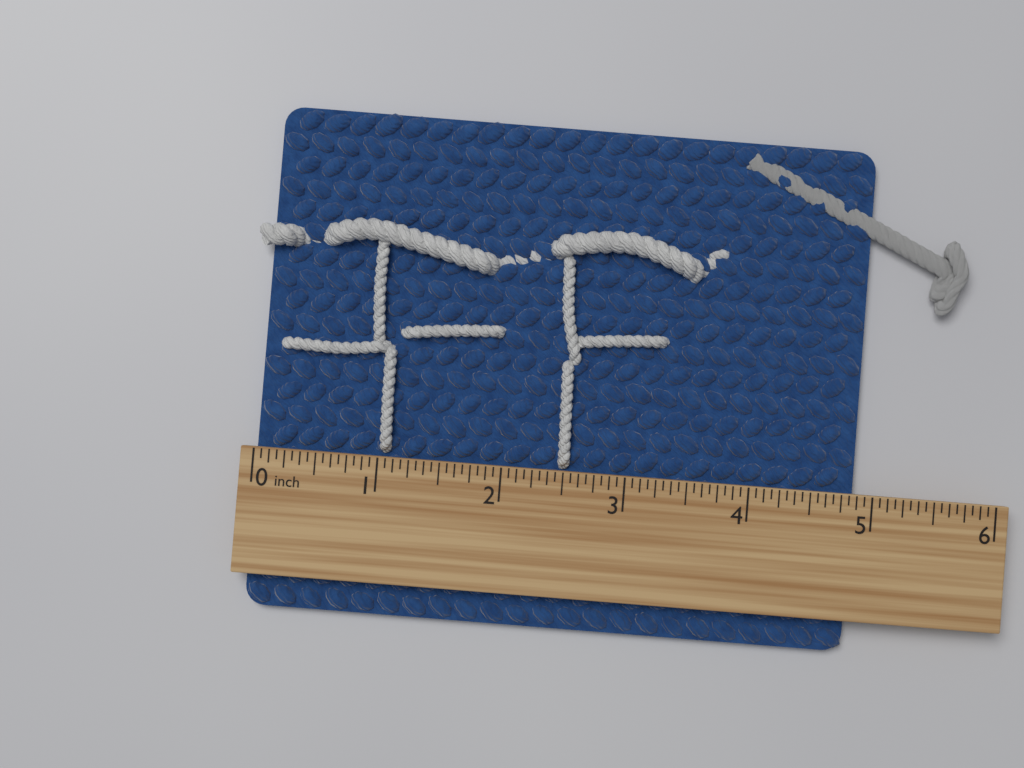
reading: 4.8750 inch
